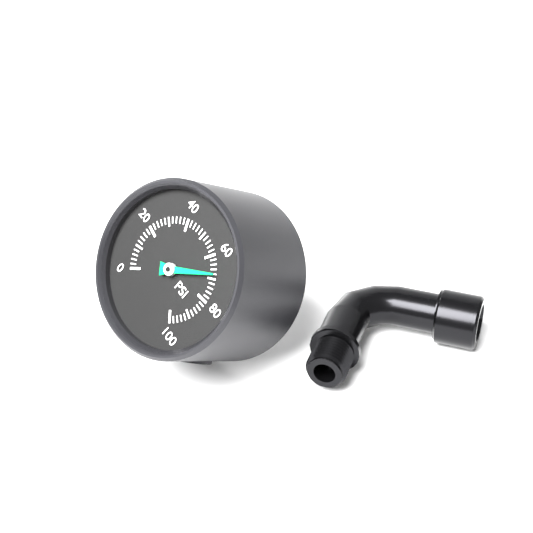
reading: 68 psi
